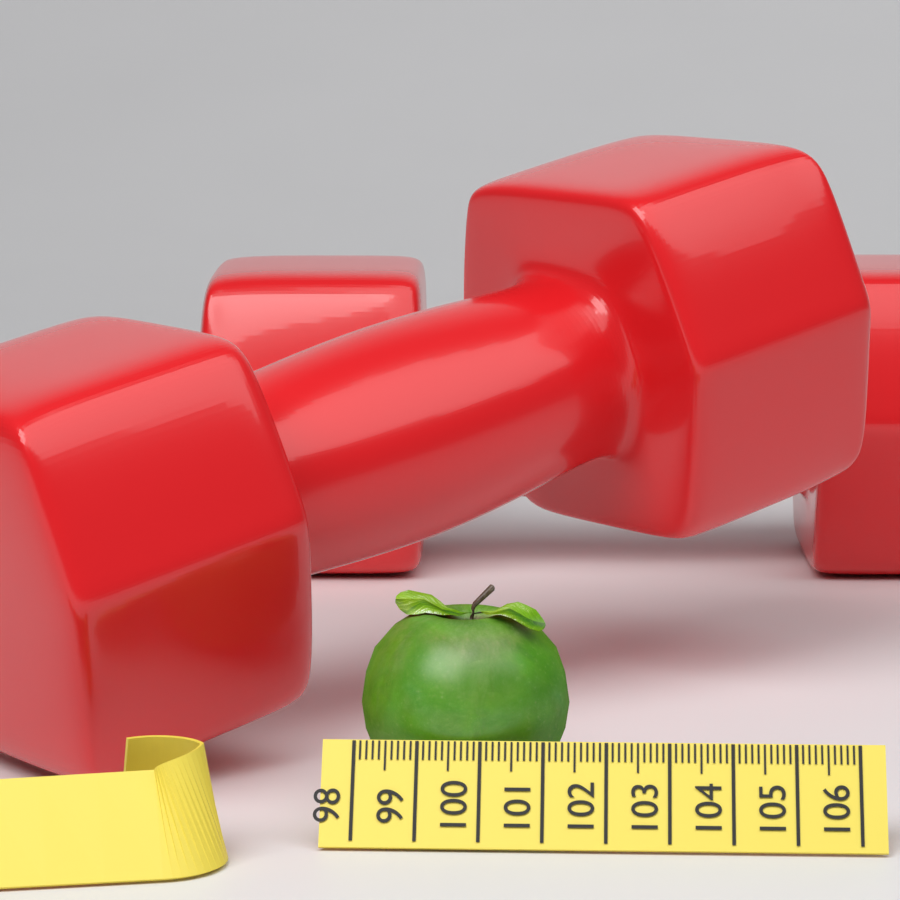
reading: 101.4 (no unit)
